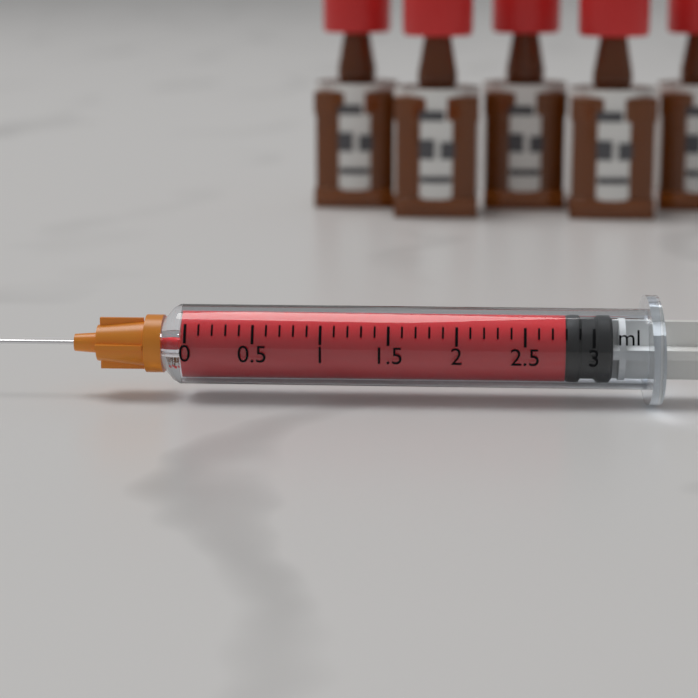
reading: 2.8 ml
